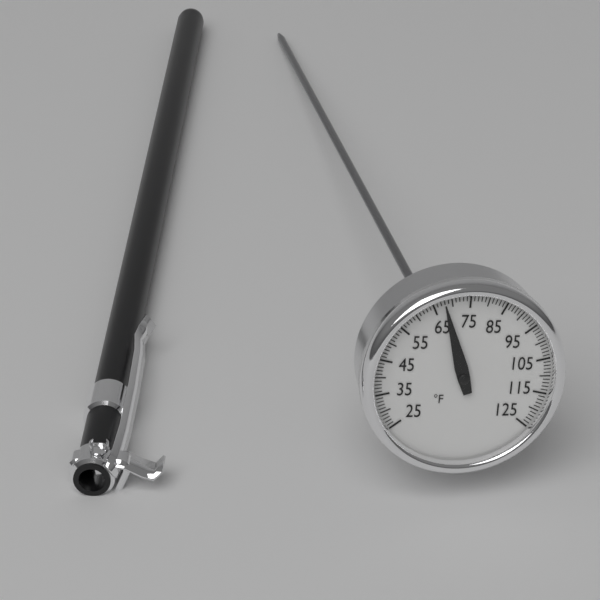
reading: 68 °F
